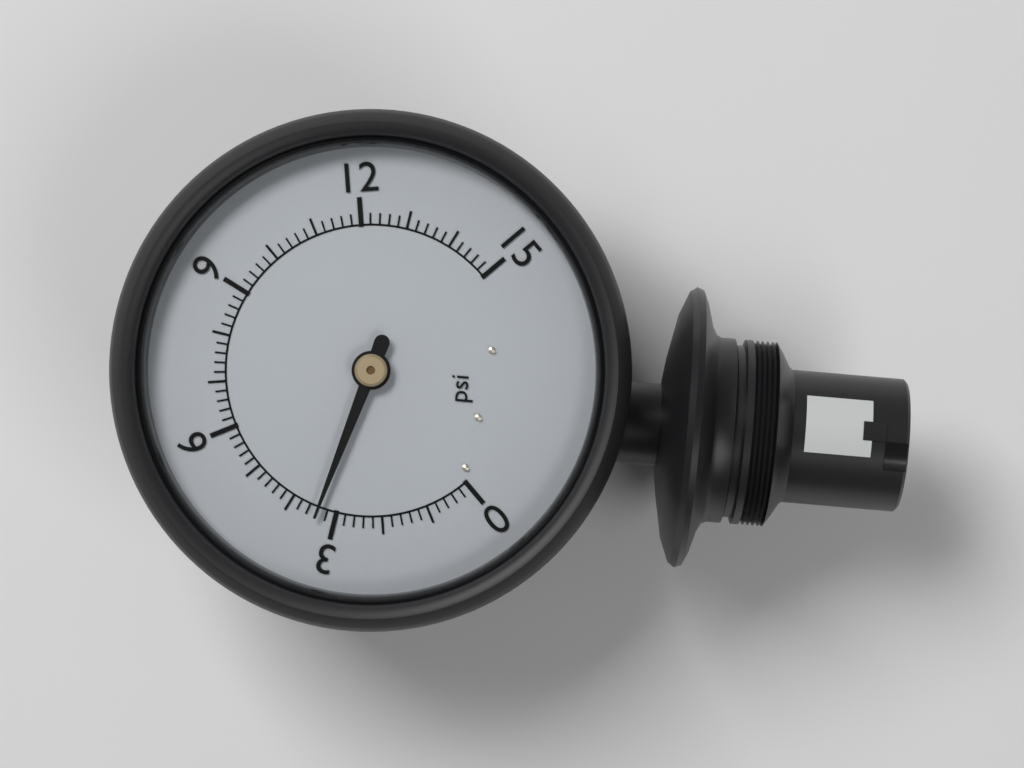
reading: 3.4 psi
